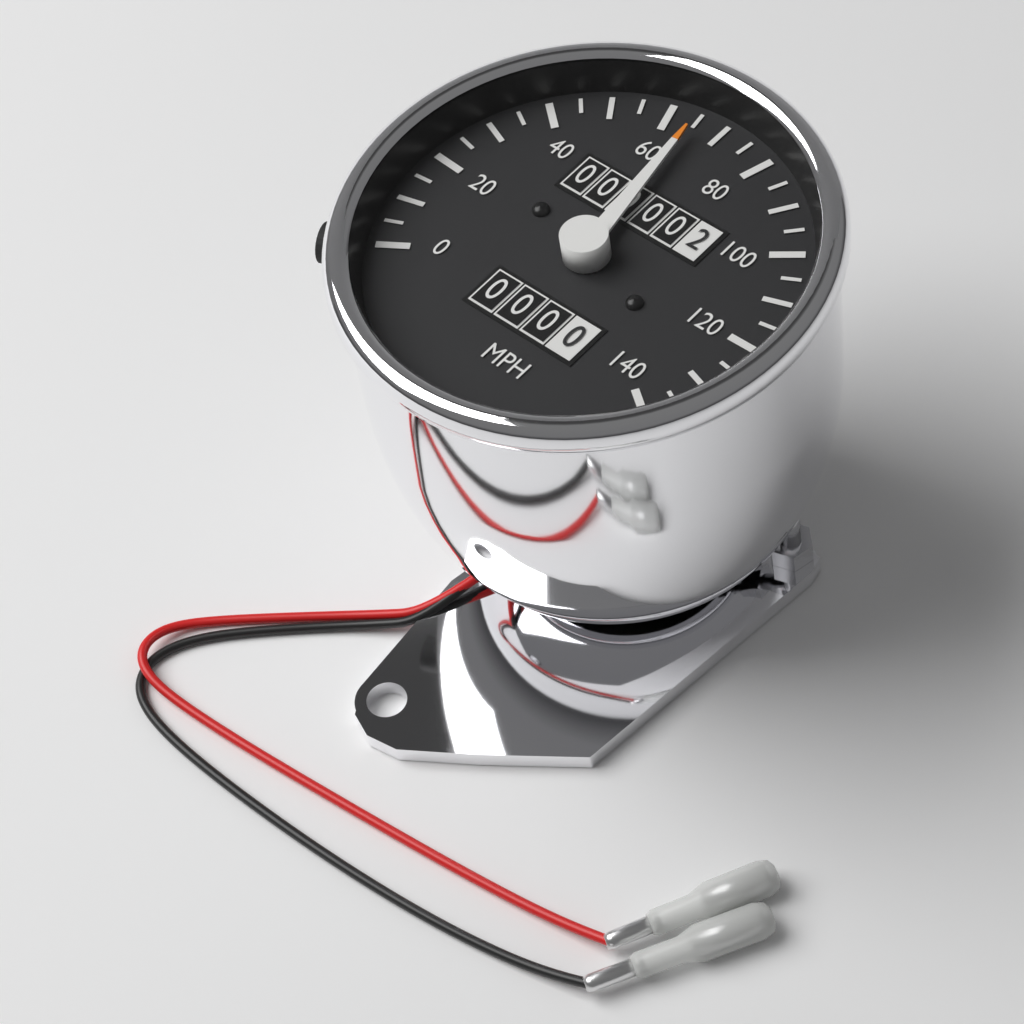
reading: 65 mph
